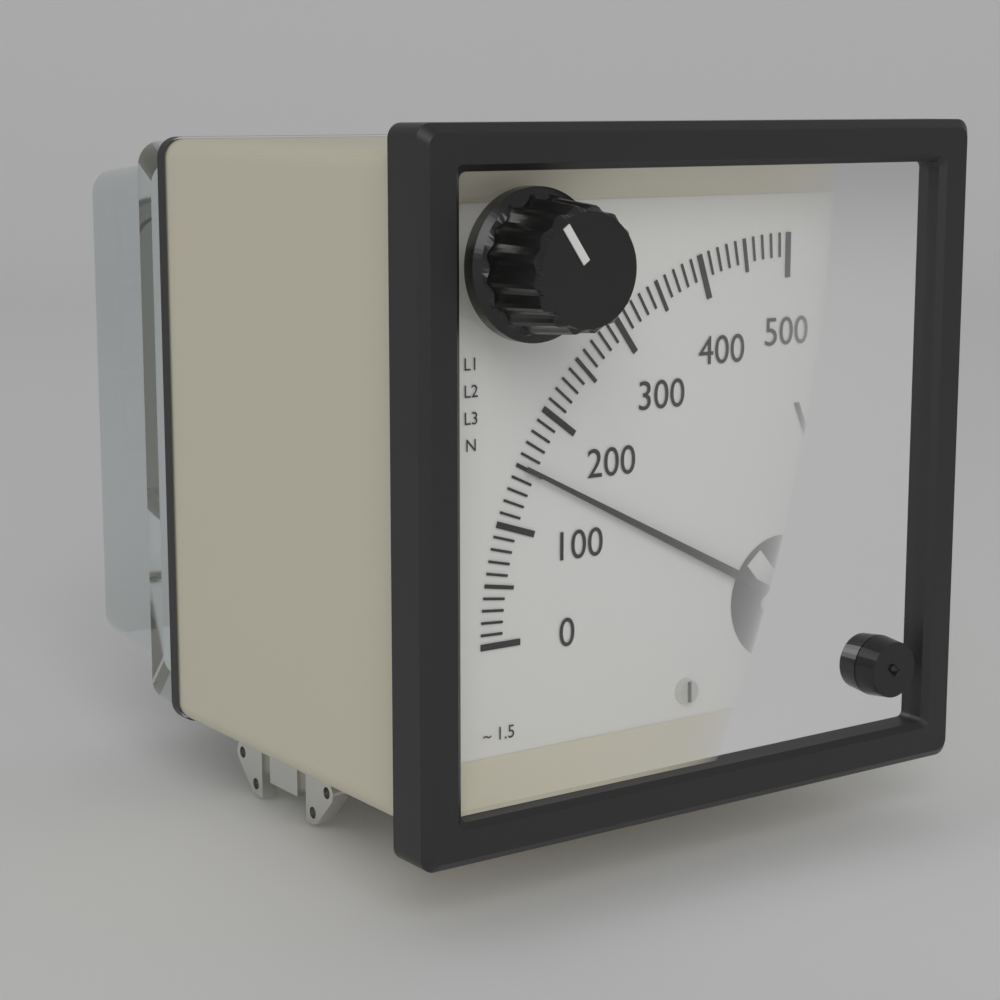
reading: 150 V
